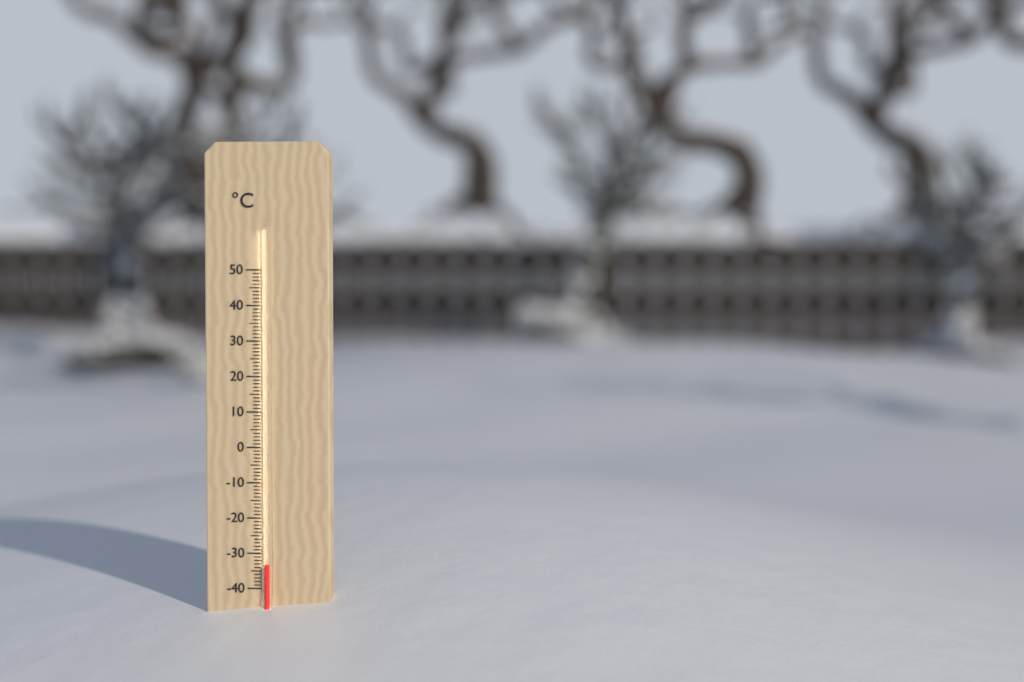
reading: -33 °C
